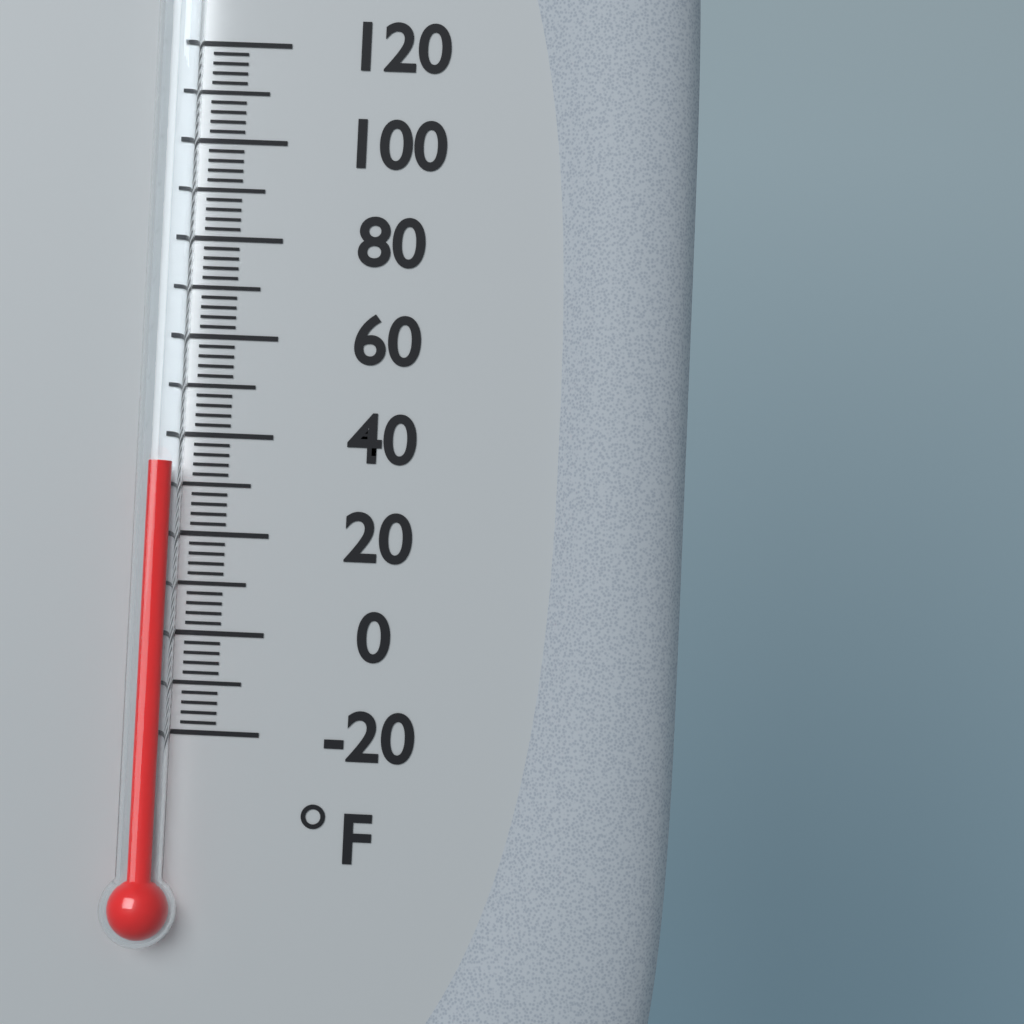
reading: 34 °F
